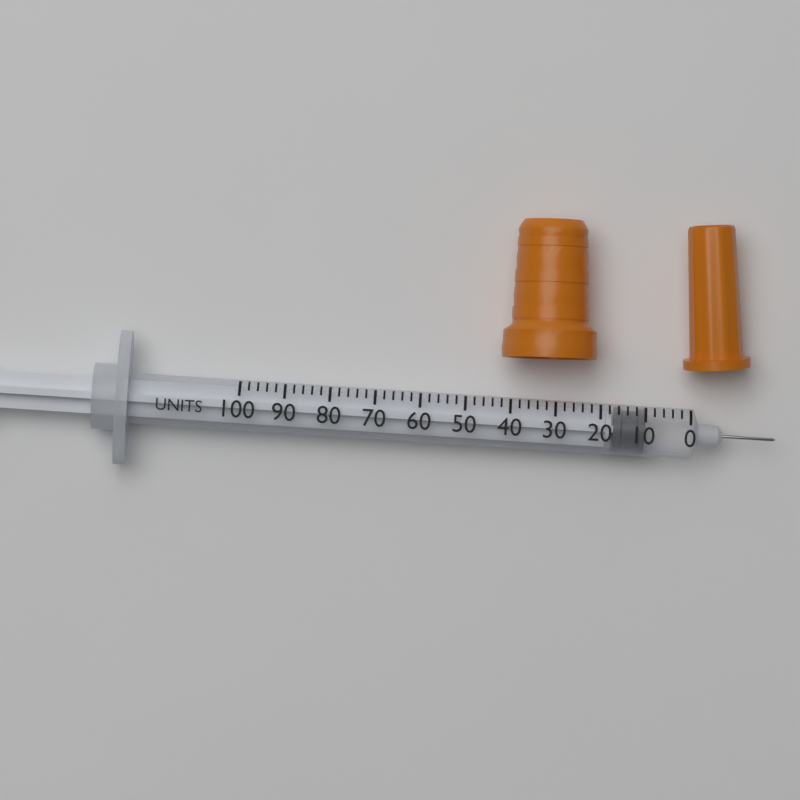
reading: 10 units
